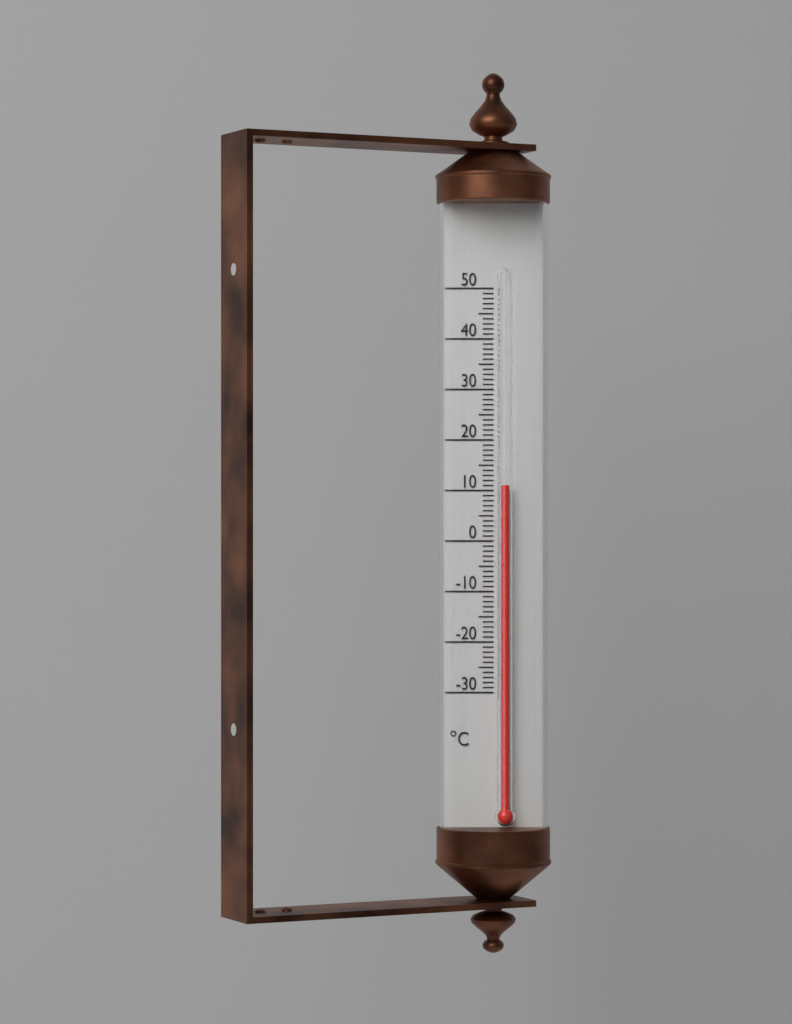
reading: 11 °C
